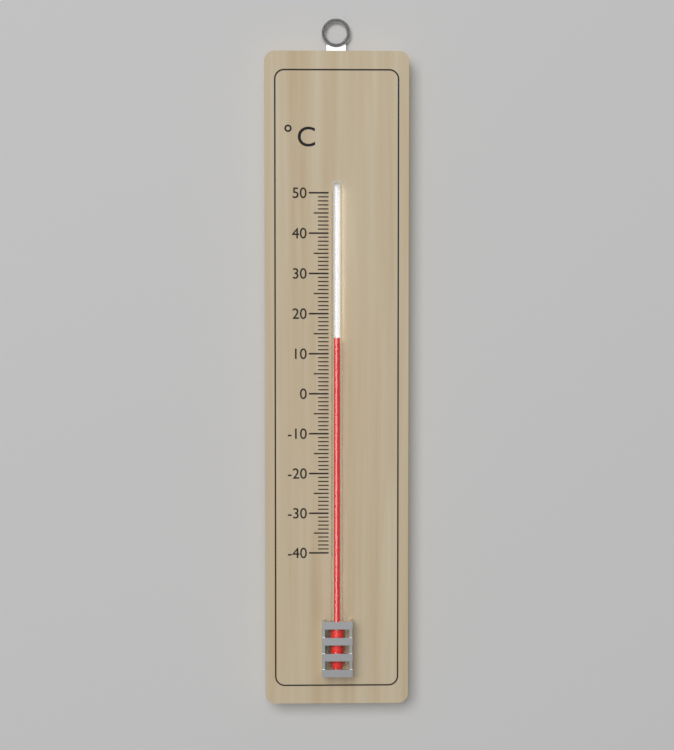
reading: 14 °C
